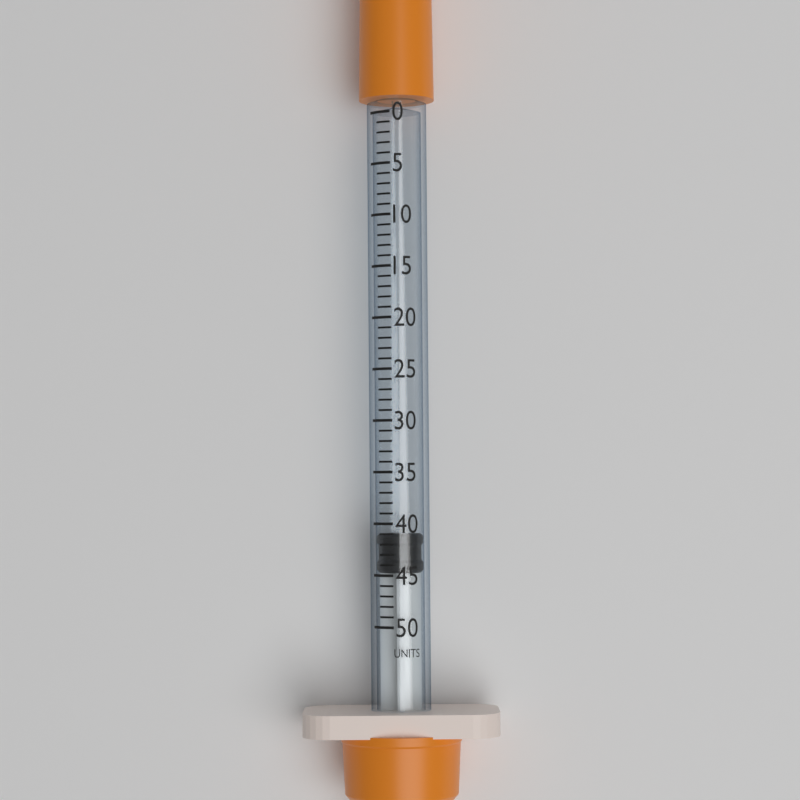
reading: 41 units
